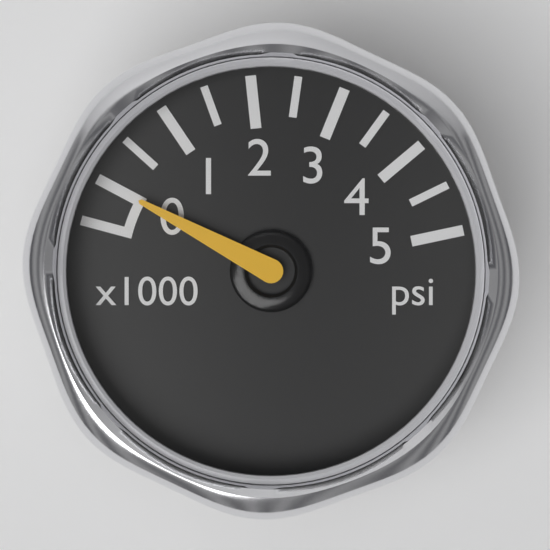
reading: 0 psi
